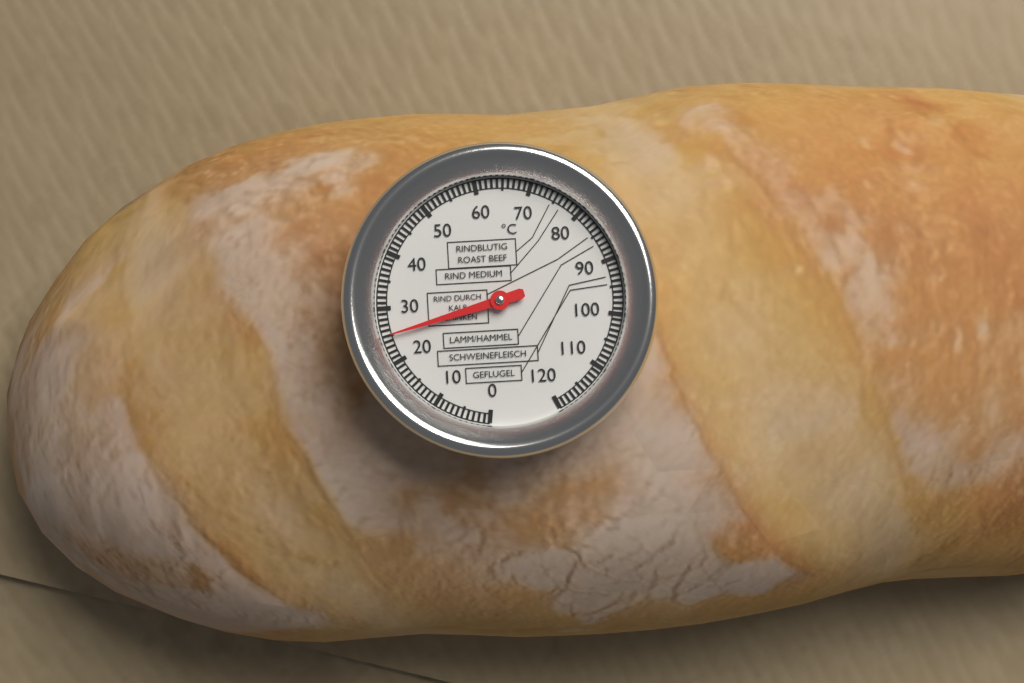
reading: 25 °C
